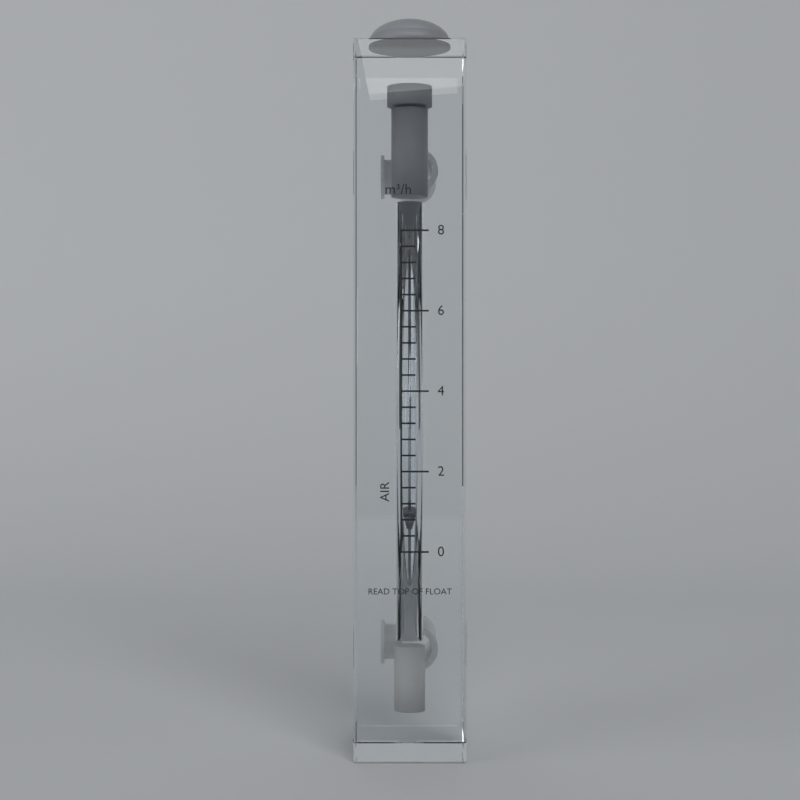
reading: 0.9 m³/h
